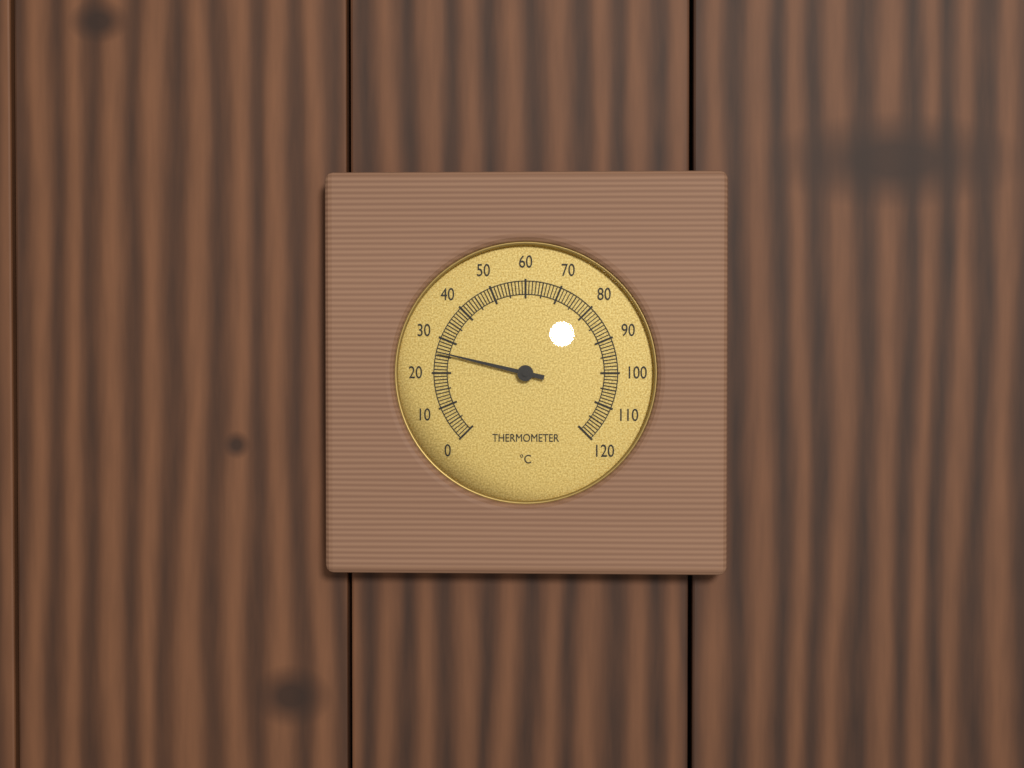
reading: 26 °C
